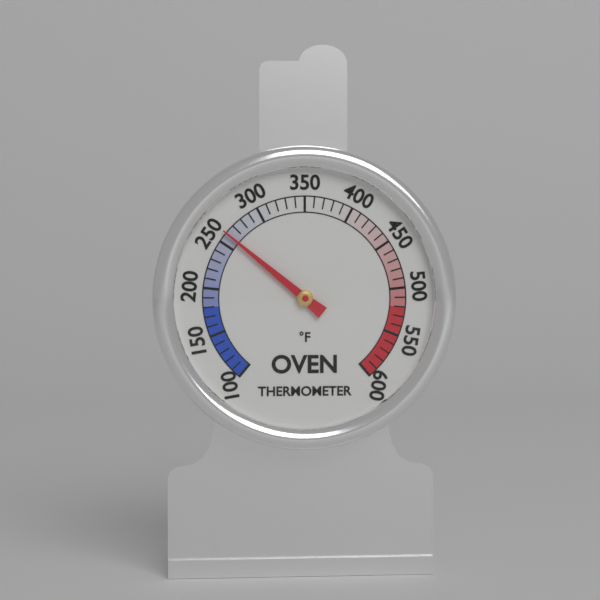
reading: 260 °F
